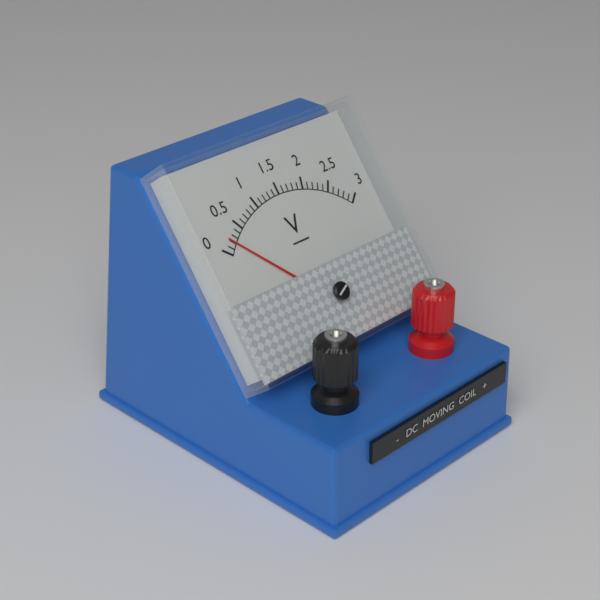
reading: 0.2 V
